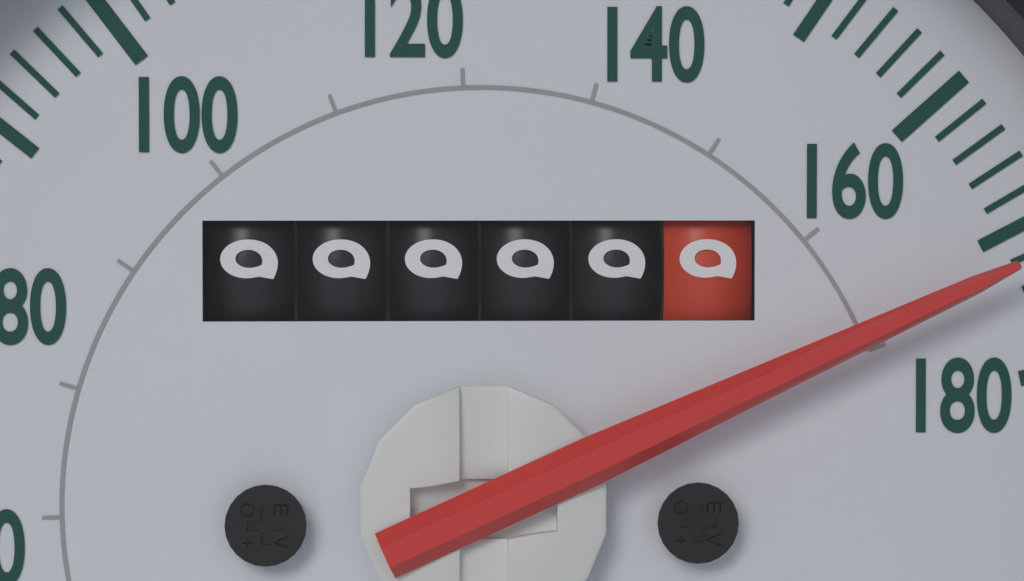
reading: 172 mph
